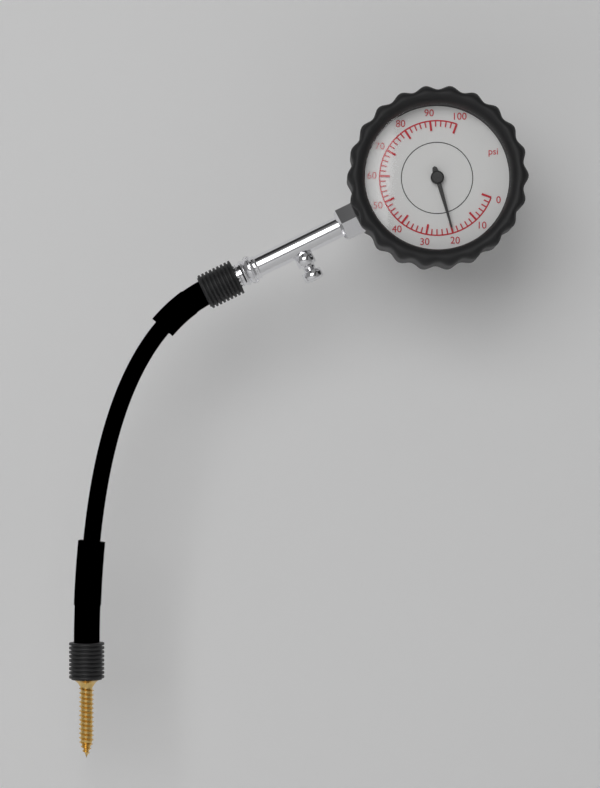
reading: 20 psi
